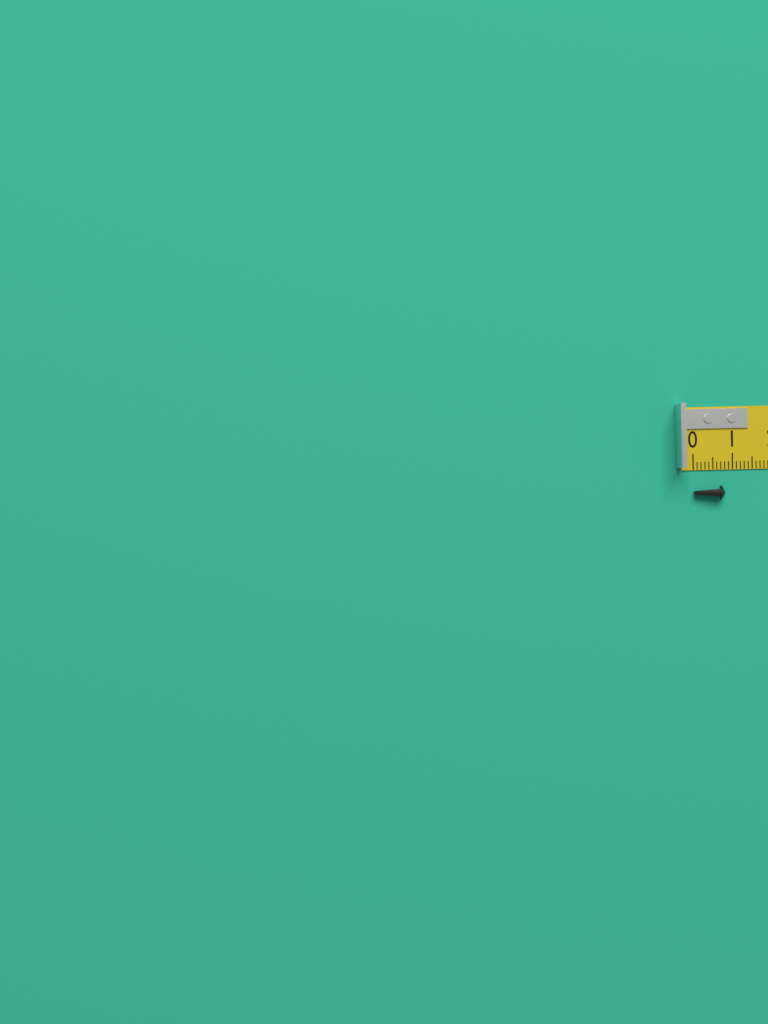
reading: 0.8 cm
